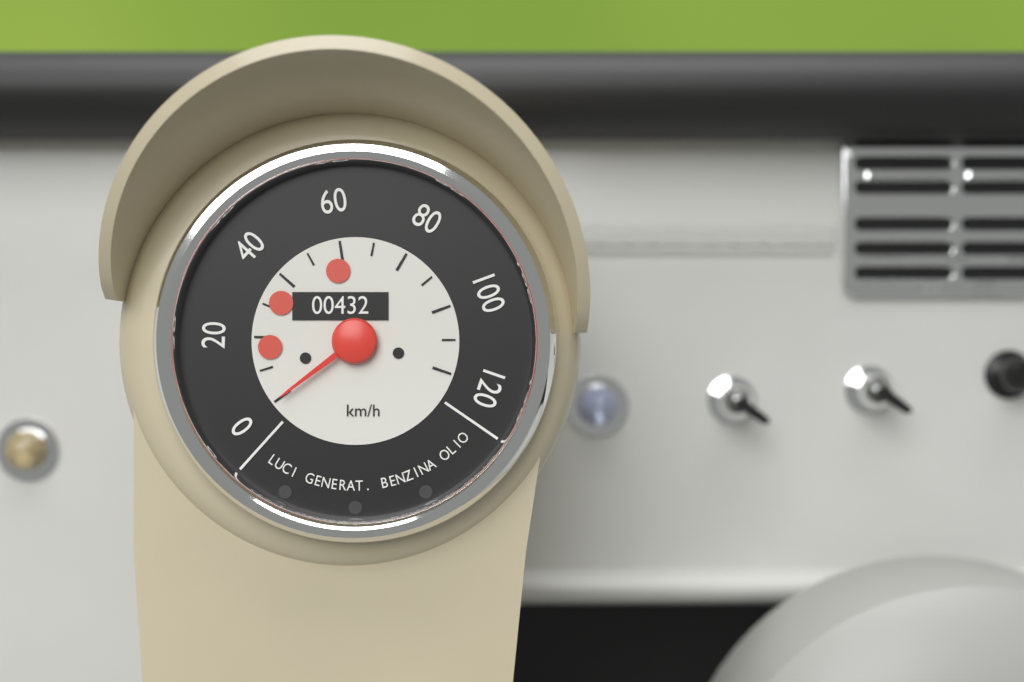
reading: 0 km/h
